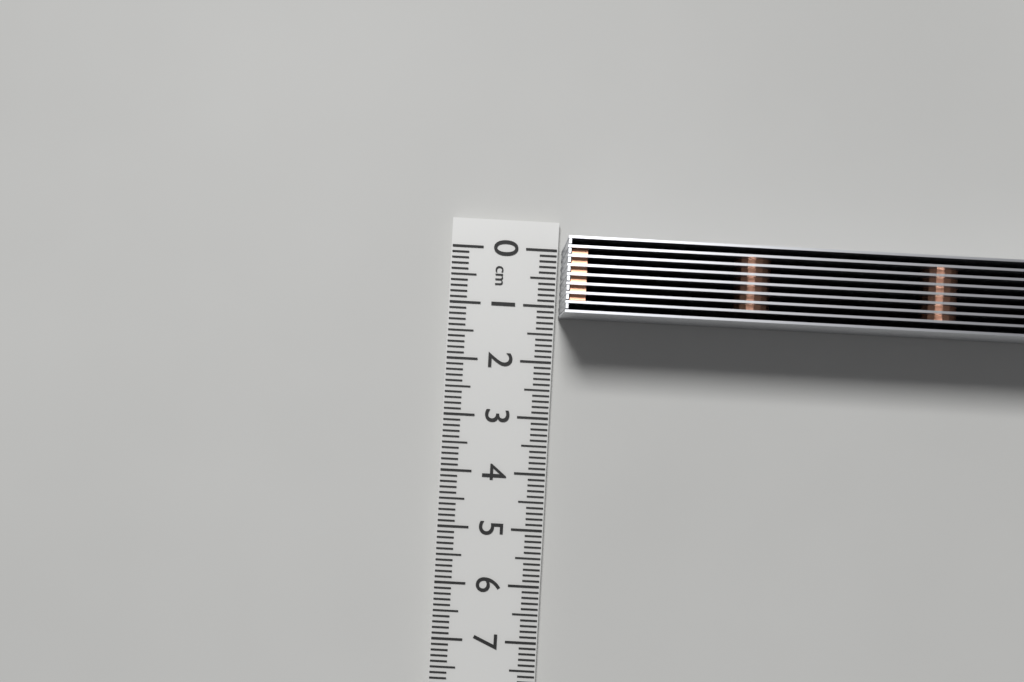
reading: 1.2 cm
